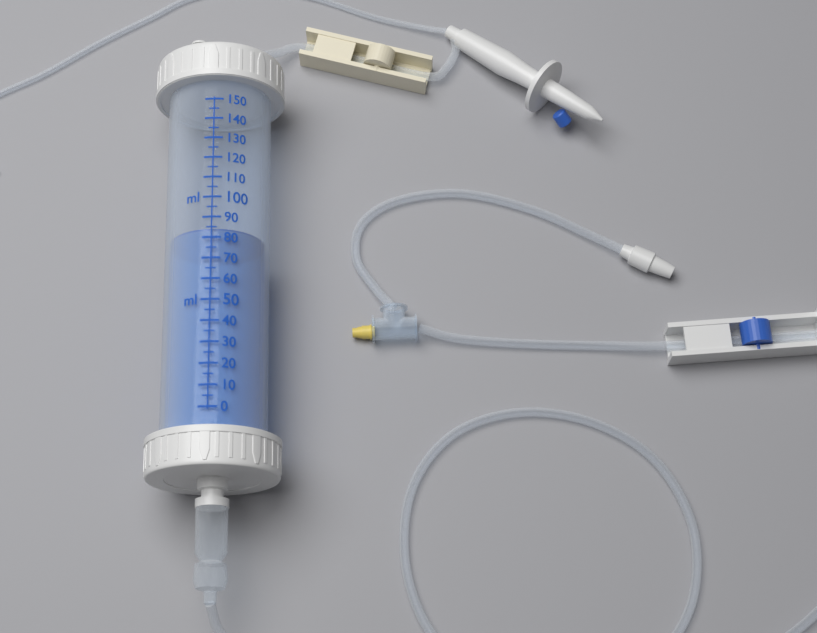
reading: 85 ml
